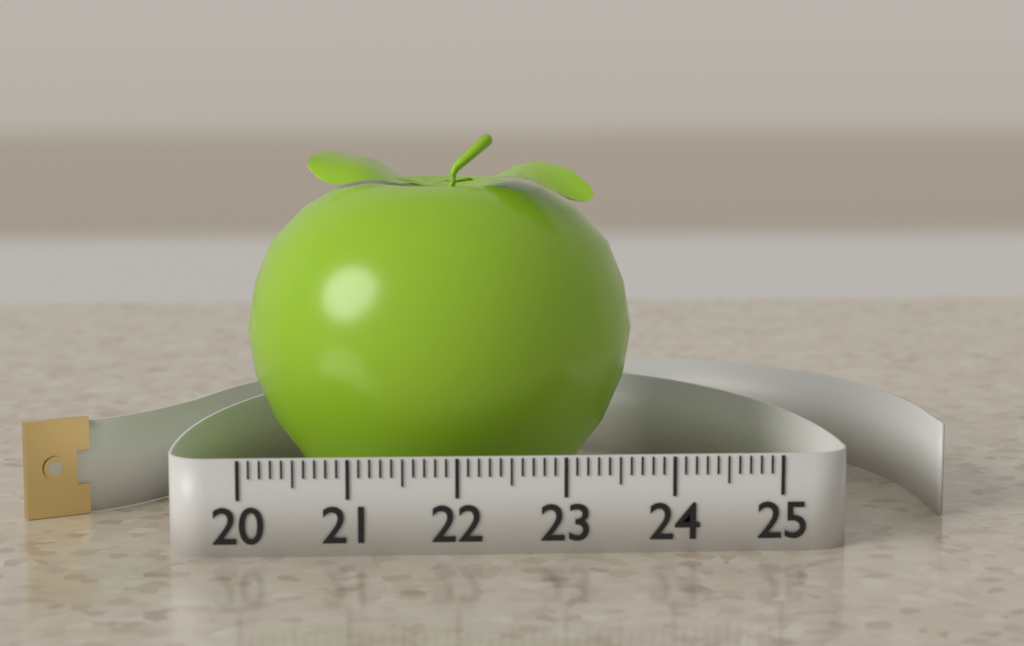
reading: 23.8 (no unit)
